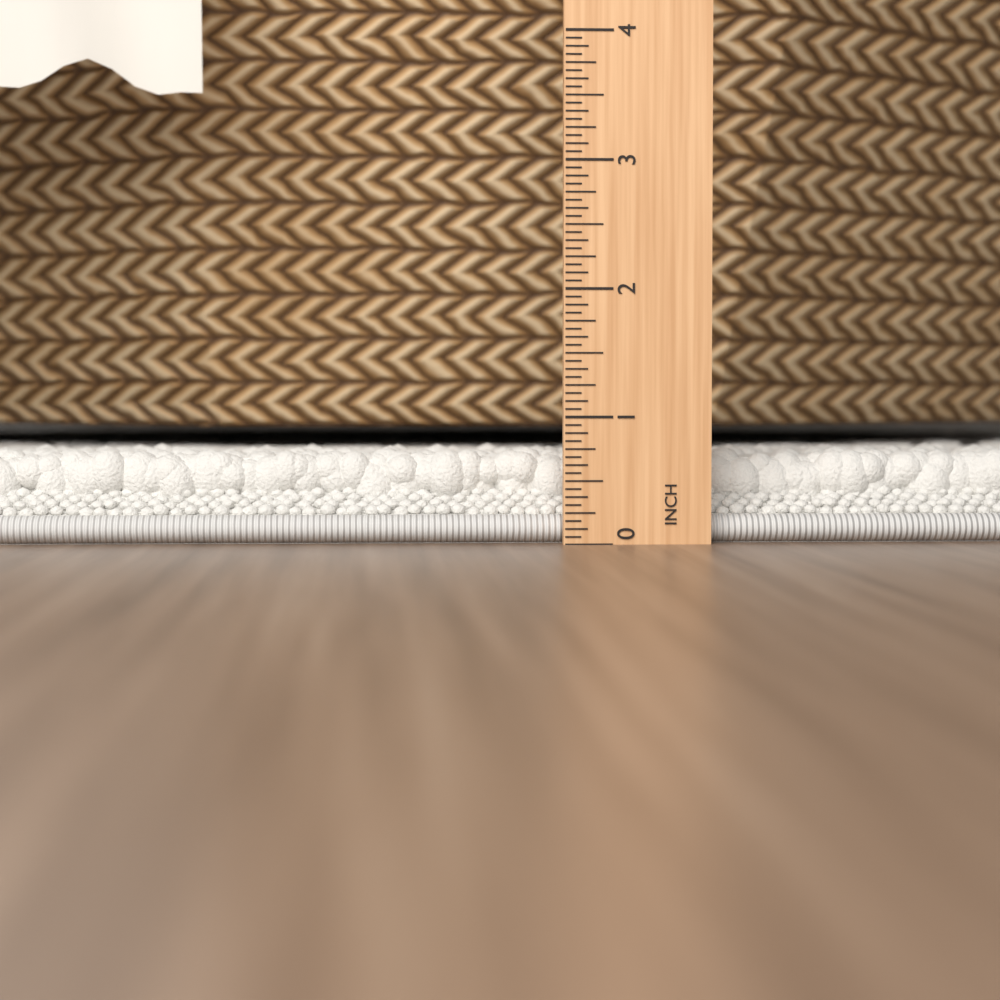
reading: 0.7500 in
